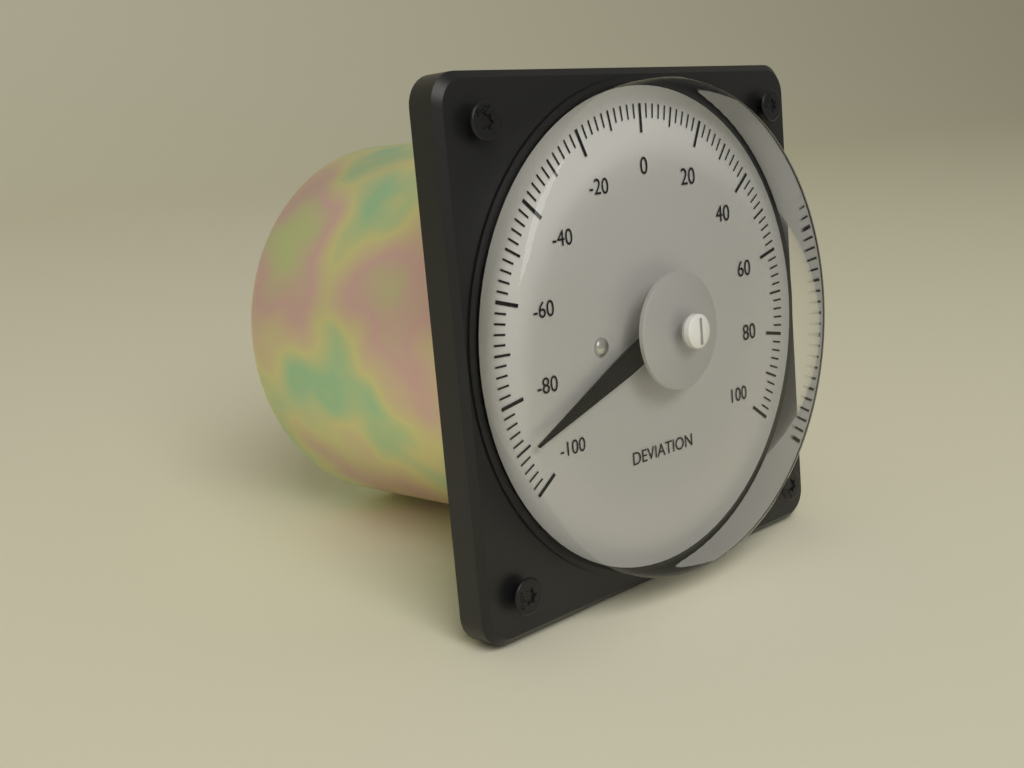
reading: -90 (no unit)
